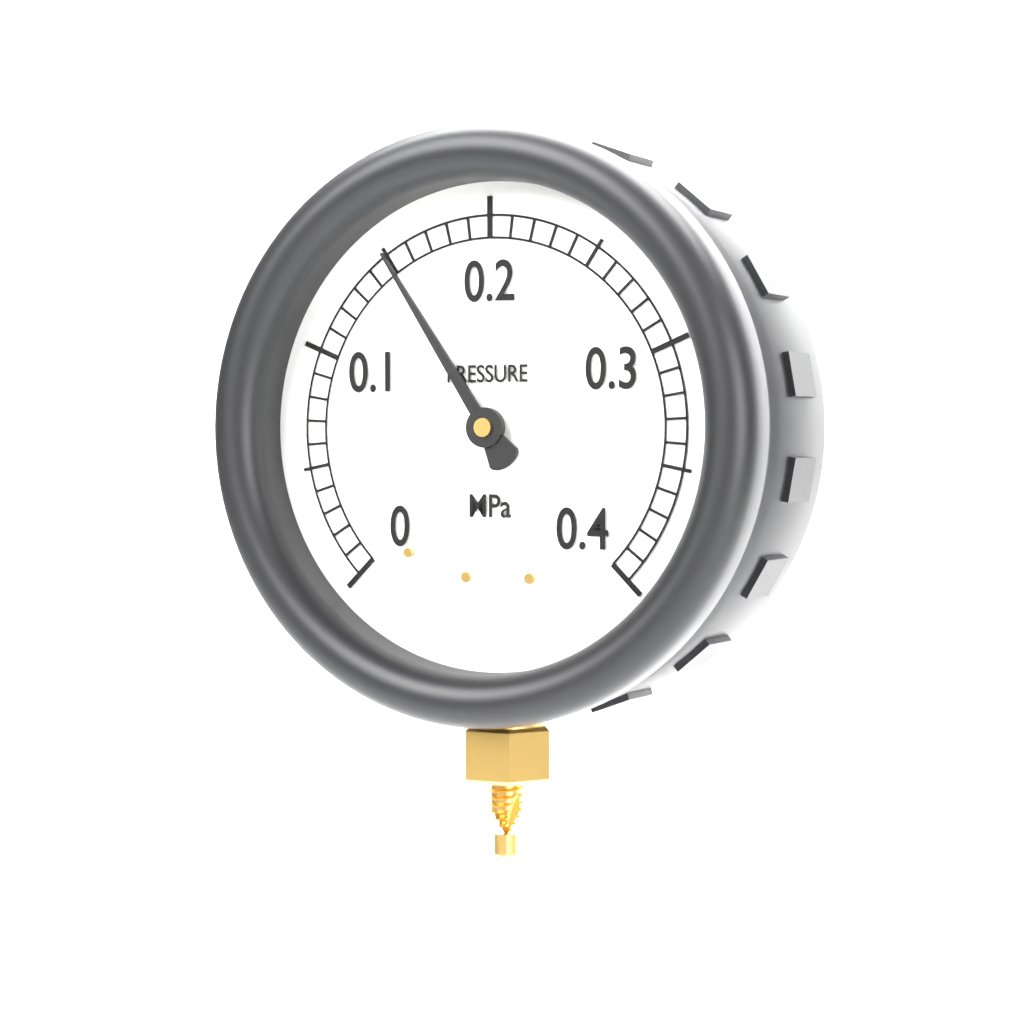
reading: 0.15 MPa
